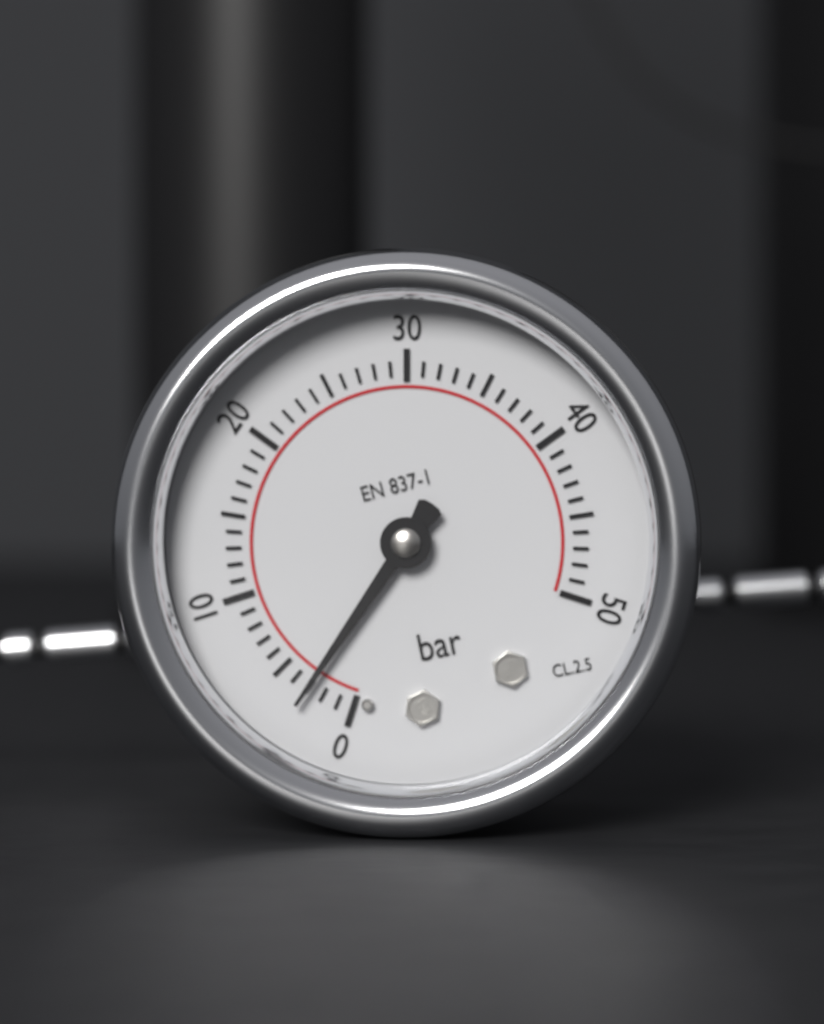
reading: 3 bar
